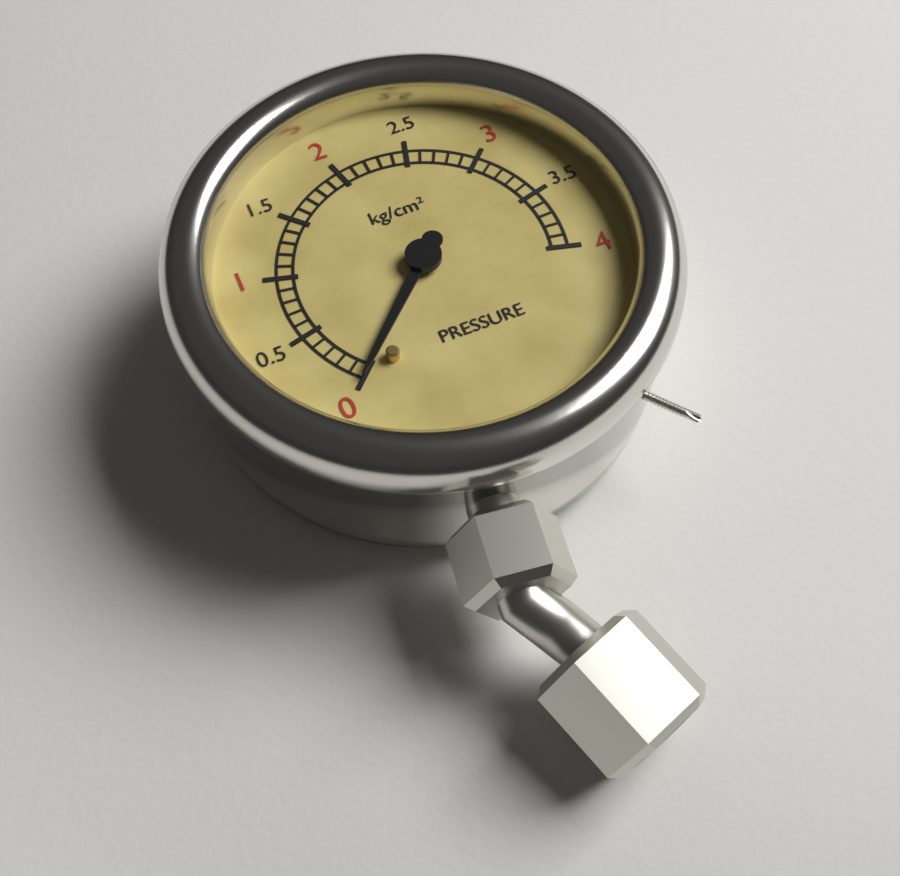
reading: 0.0 kg/cm²
